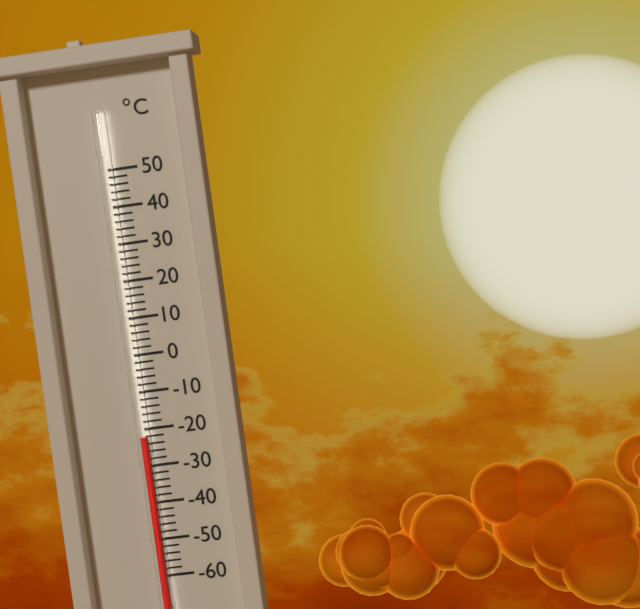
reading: -22 °C
